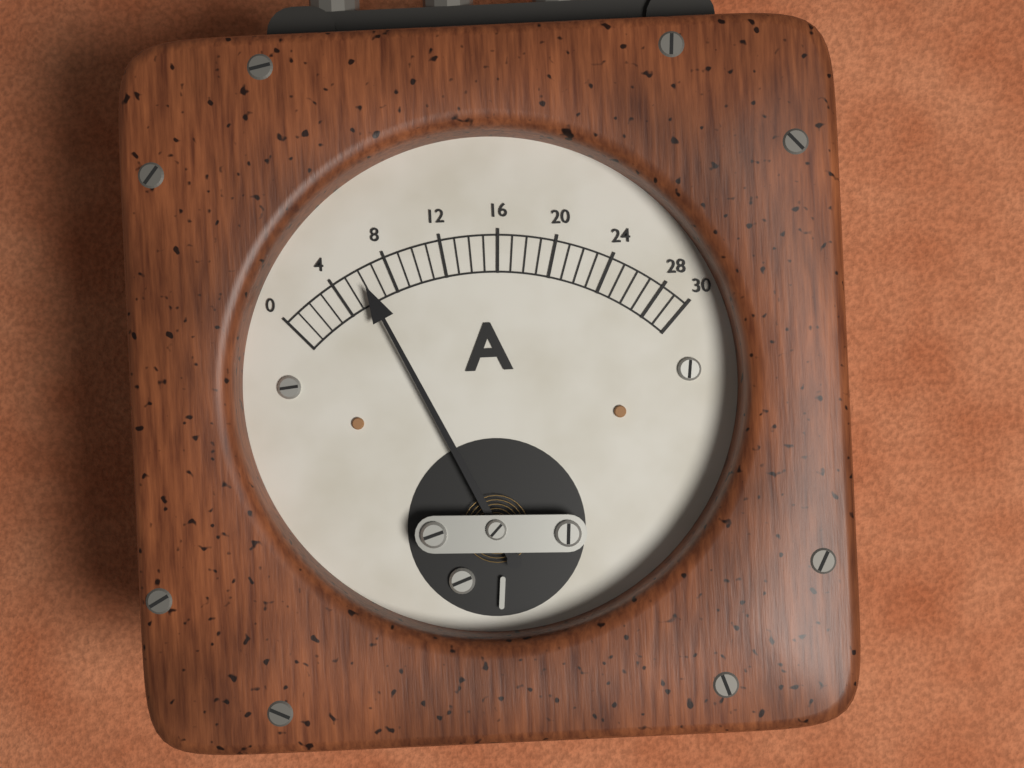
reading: 6 A
